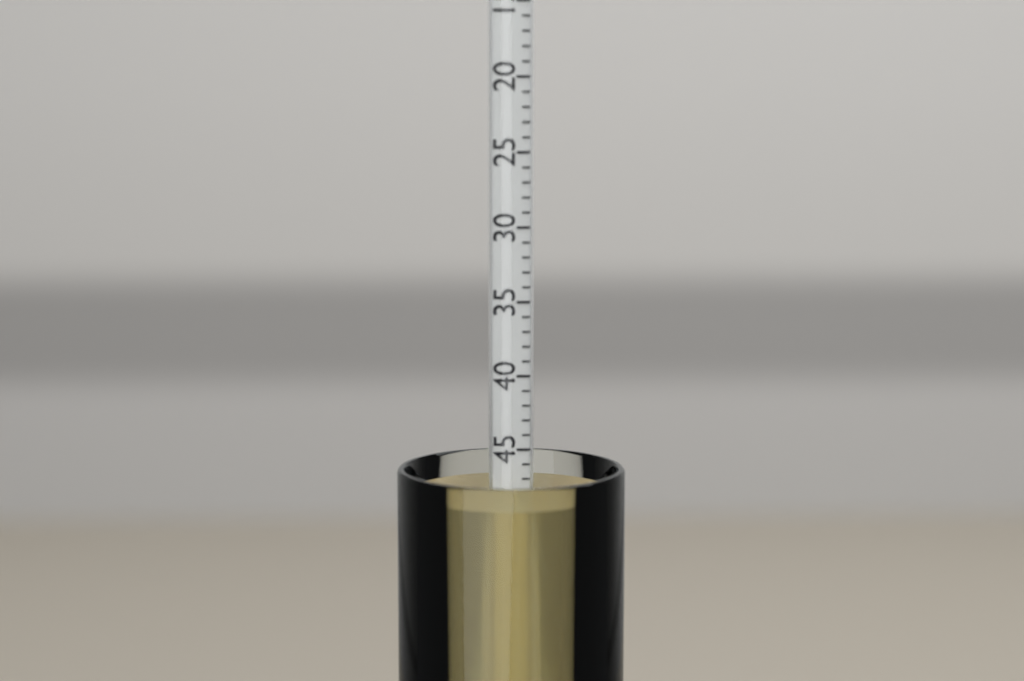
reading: 48 (no unit)
